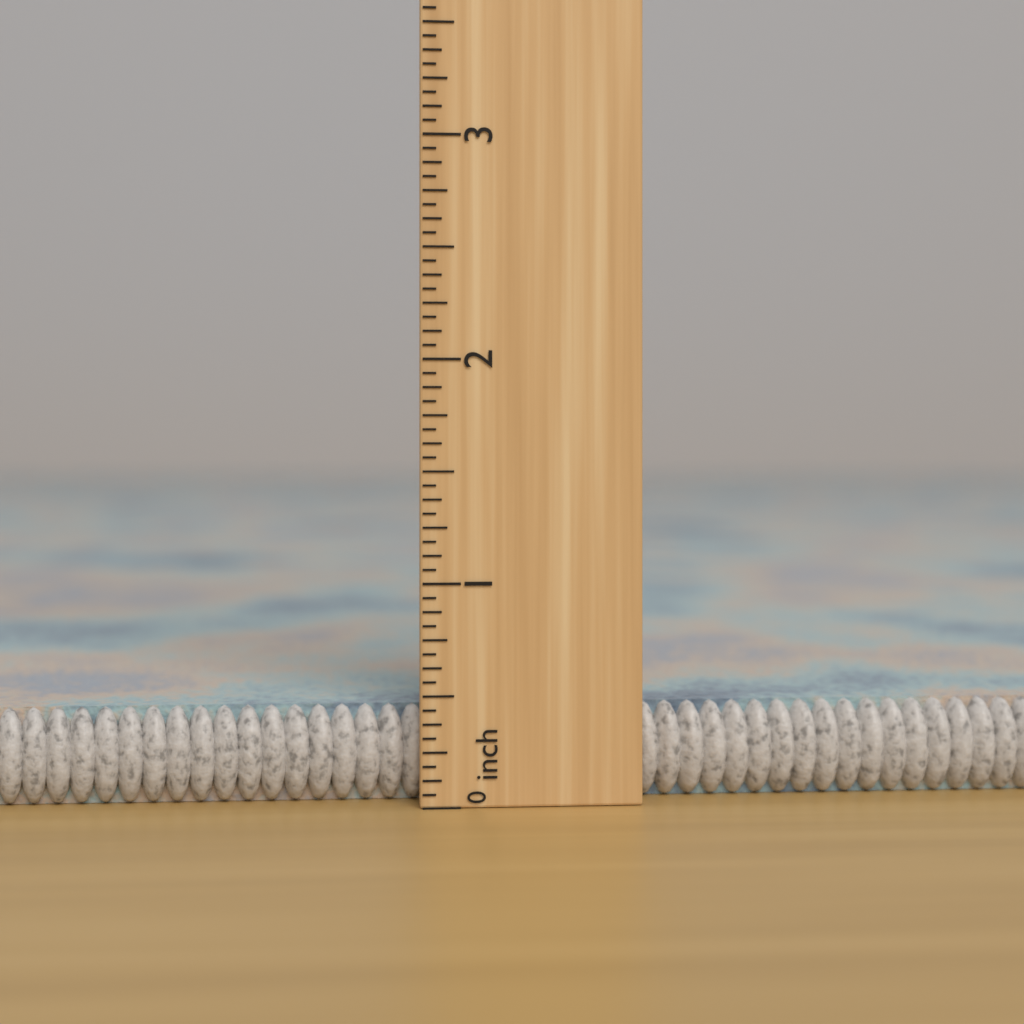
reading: 0.4375 inch
